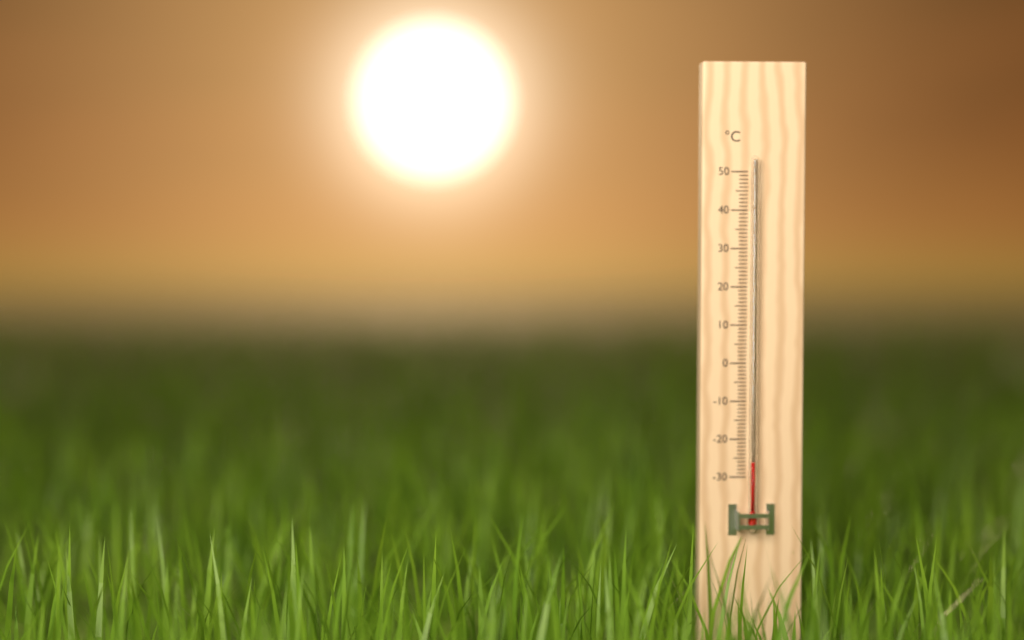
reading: -26 °C
